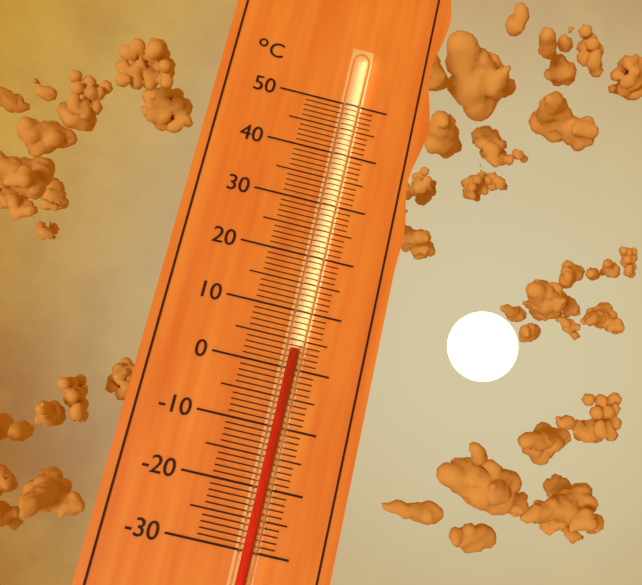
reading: 3 °C
